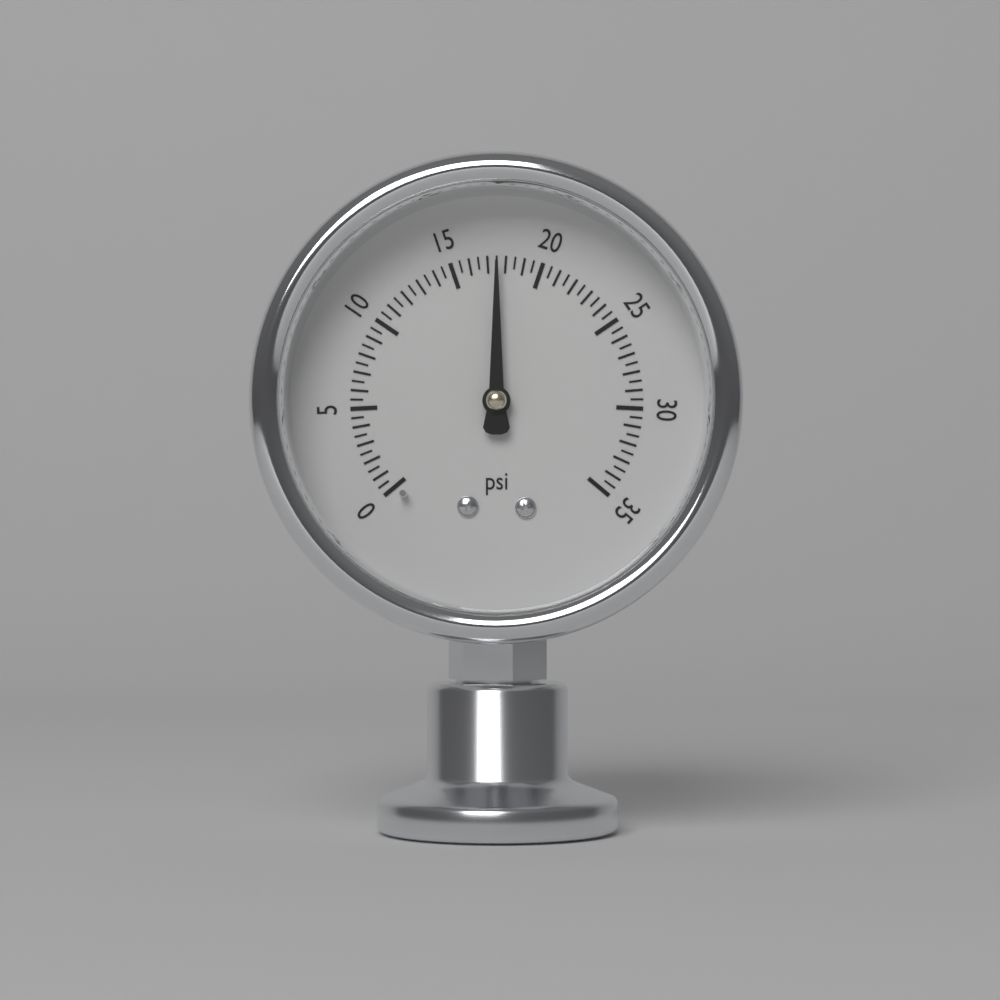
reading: 17.5 psi
